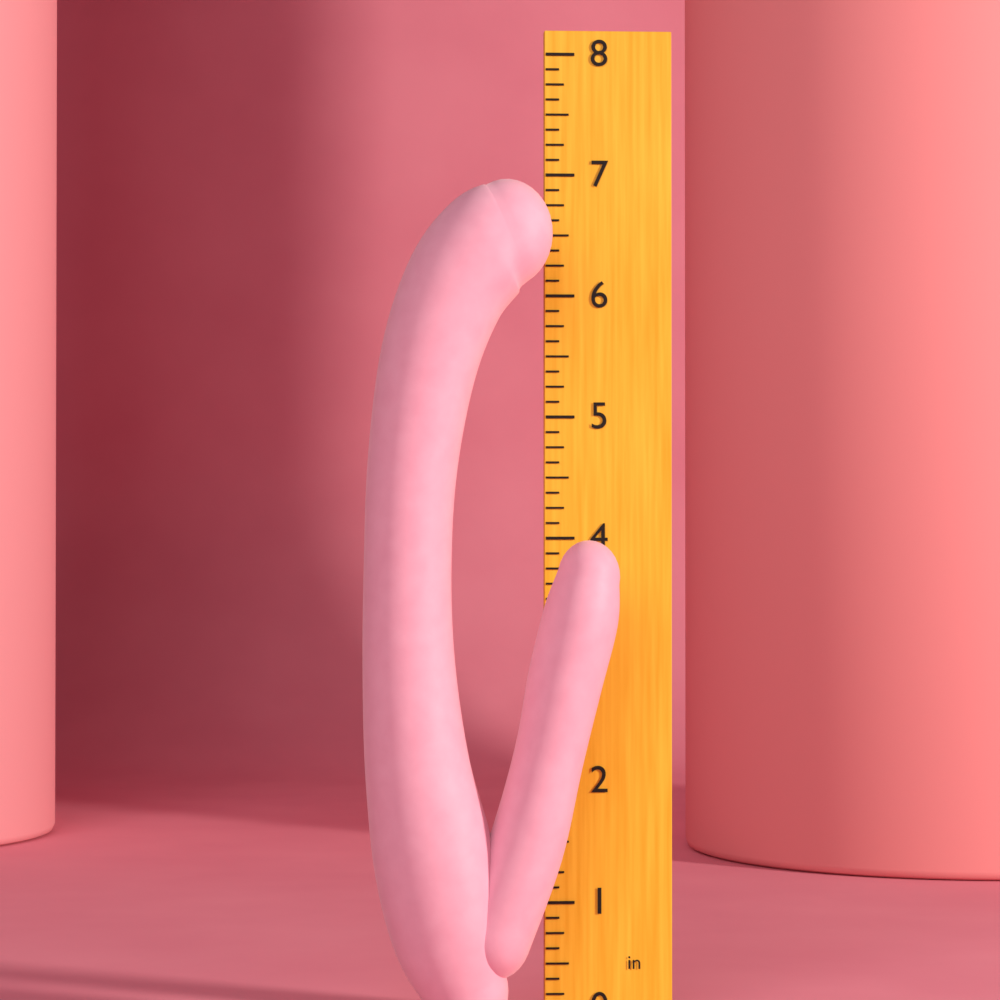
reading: 6.875 in
